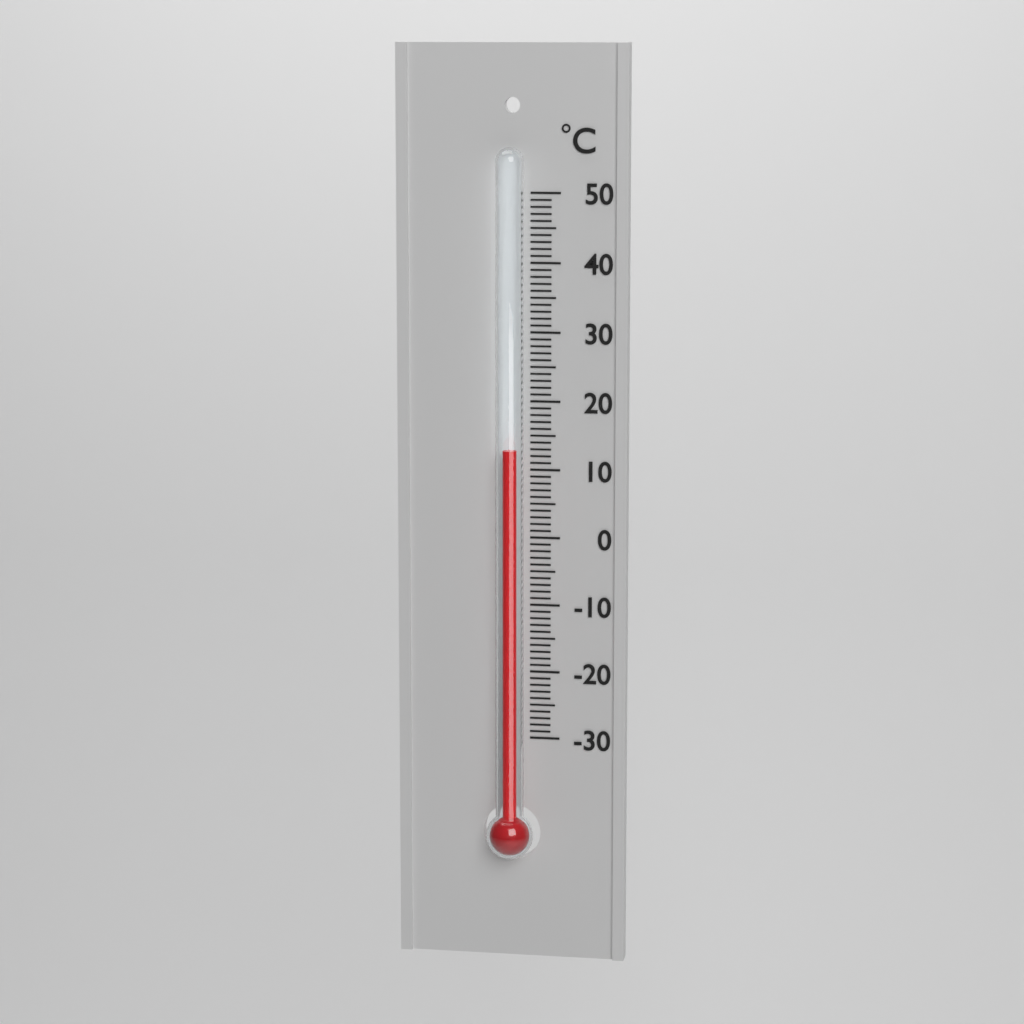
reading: 13 °C
